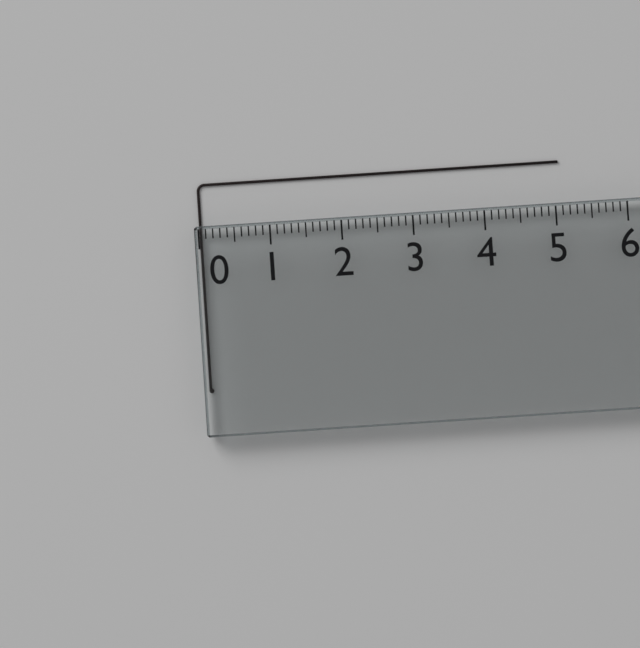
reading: 5.1 (no unit)
